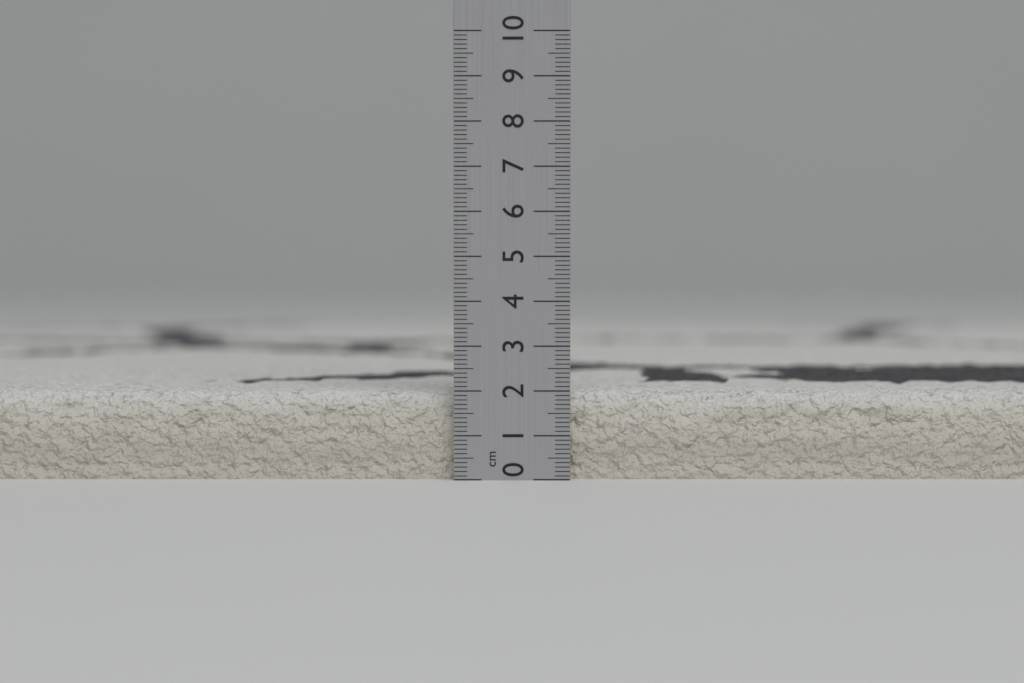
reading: 2.0 cm
